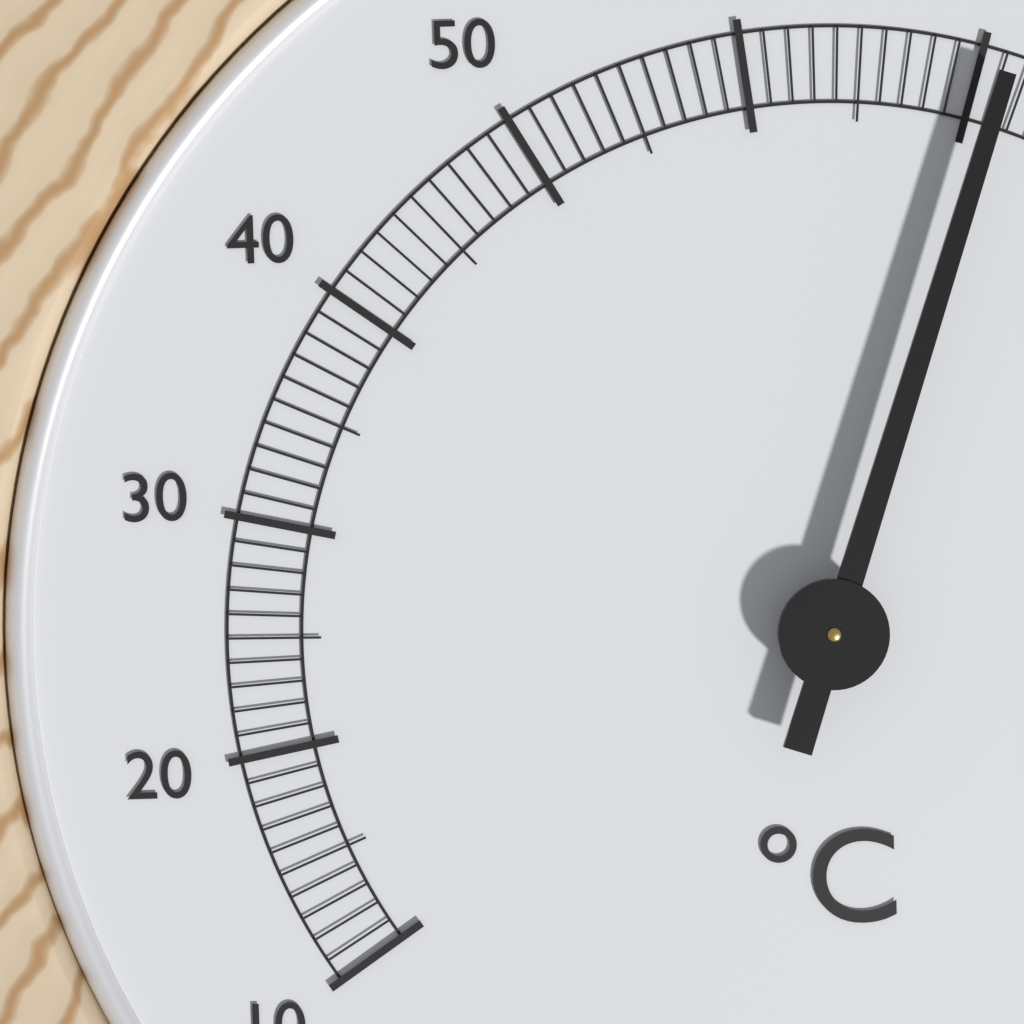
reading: 71 °C
